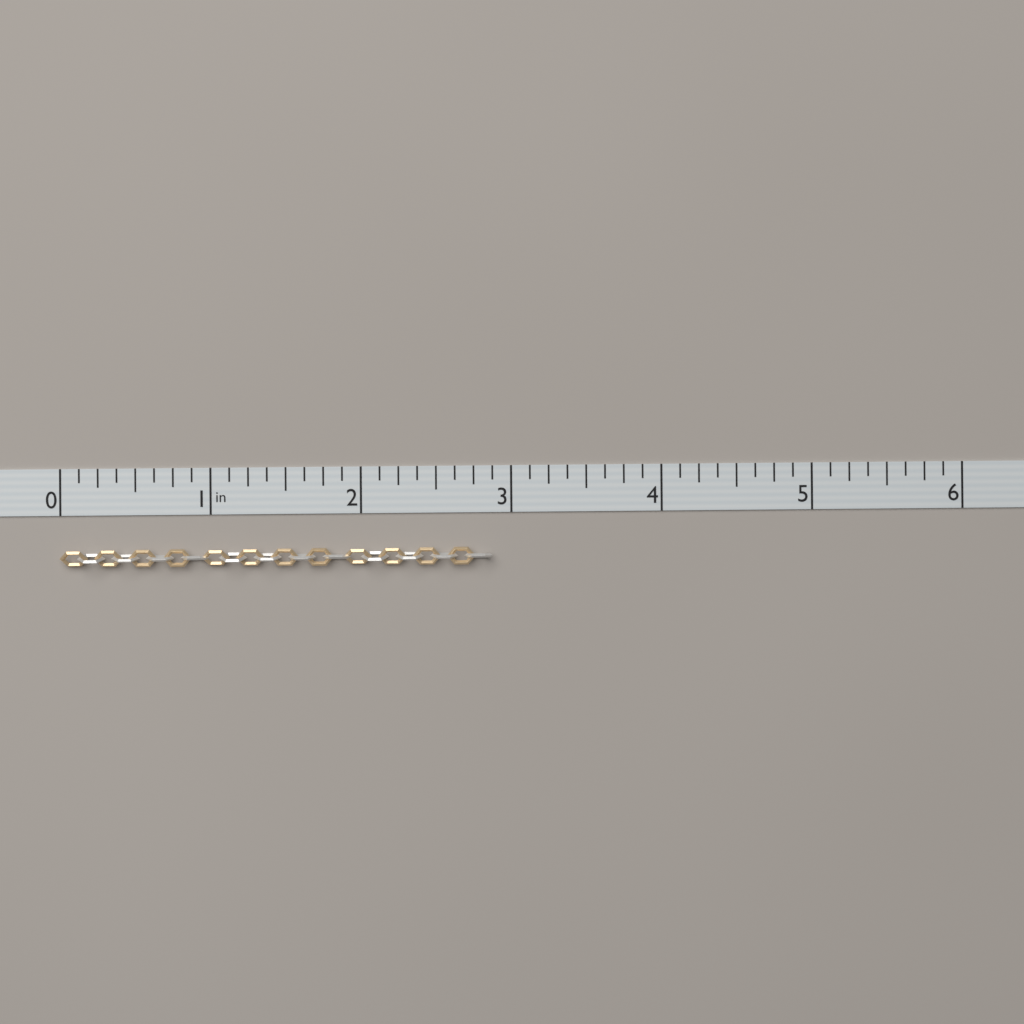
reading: 2.875 in
